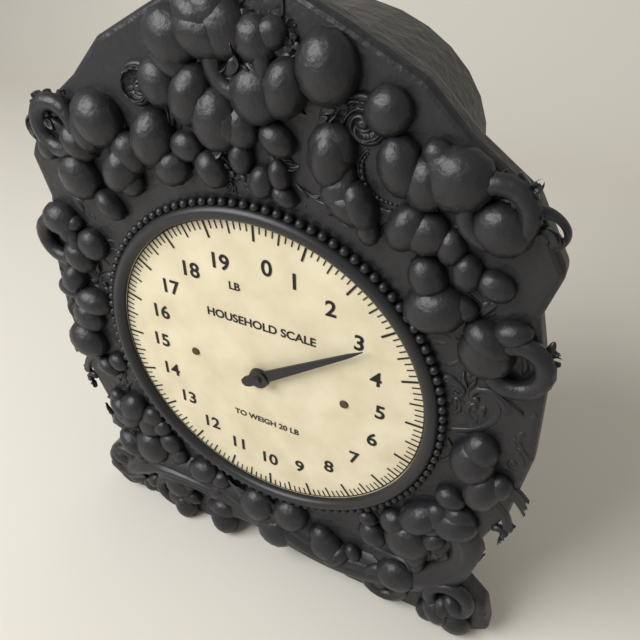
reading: 3.125 lb
